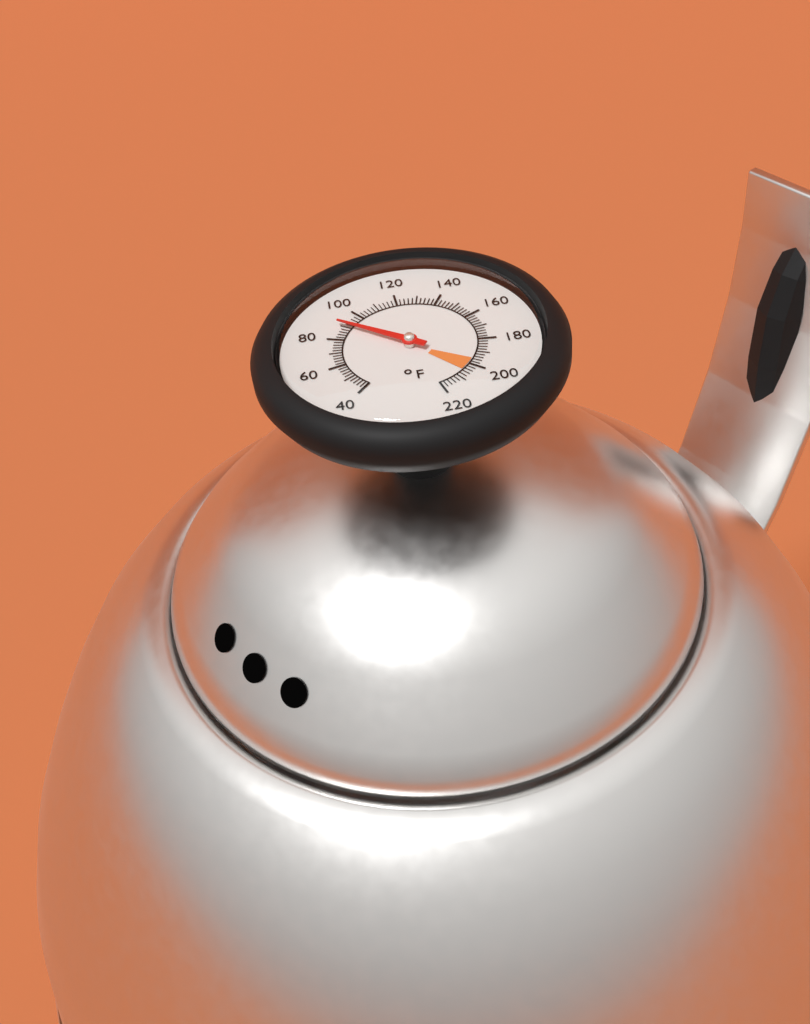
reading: 90 °F
